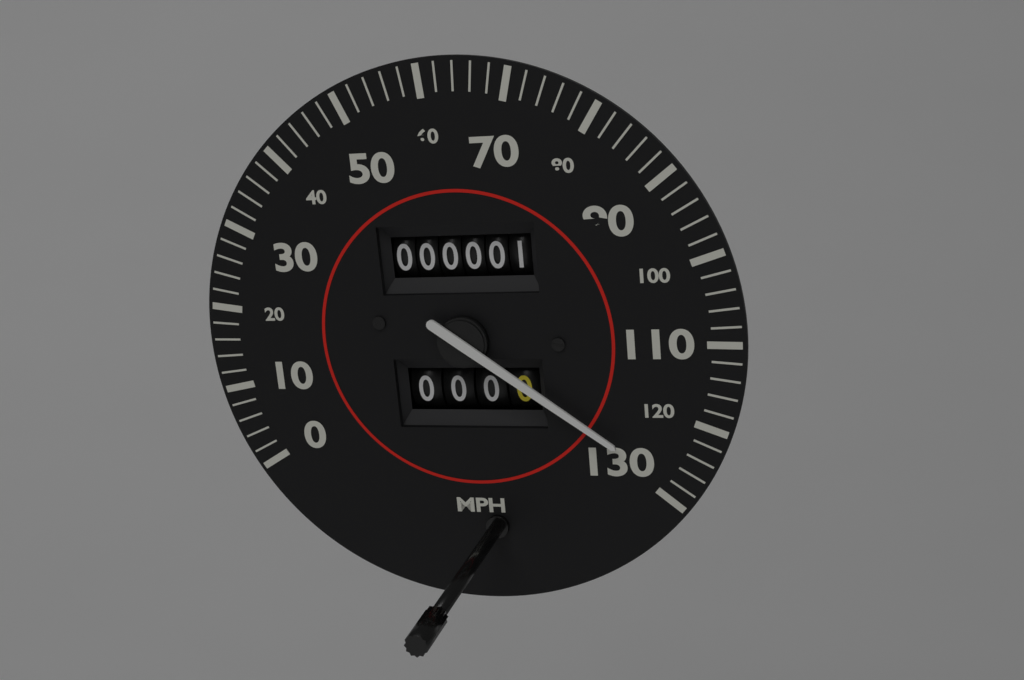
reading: 128 mph
